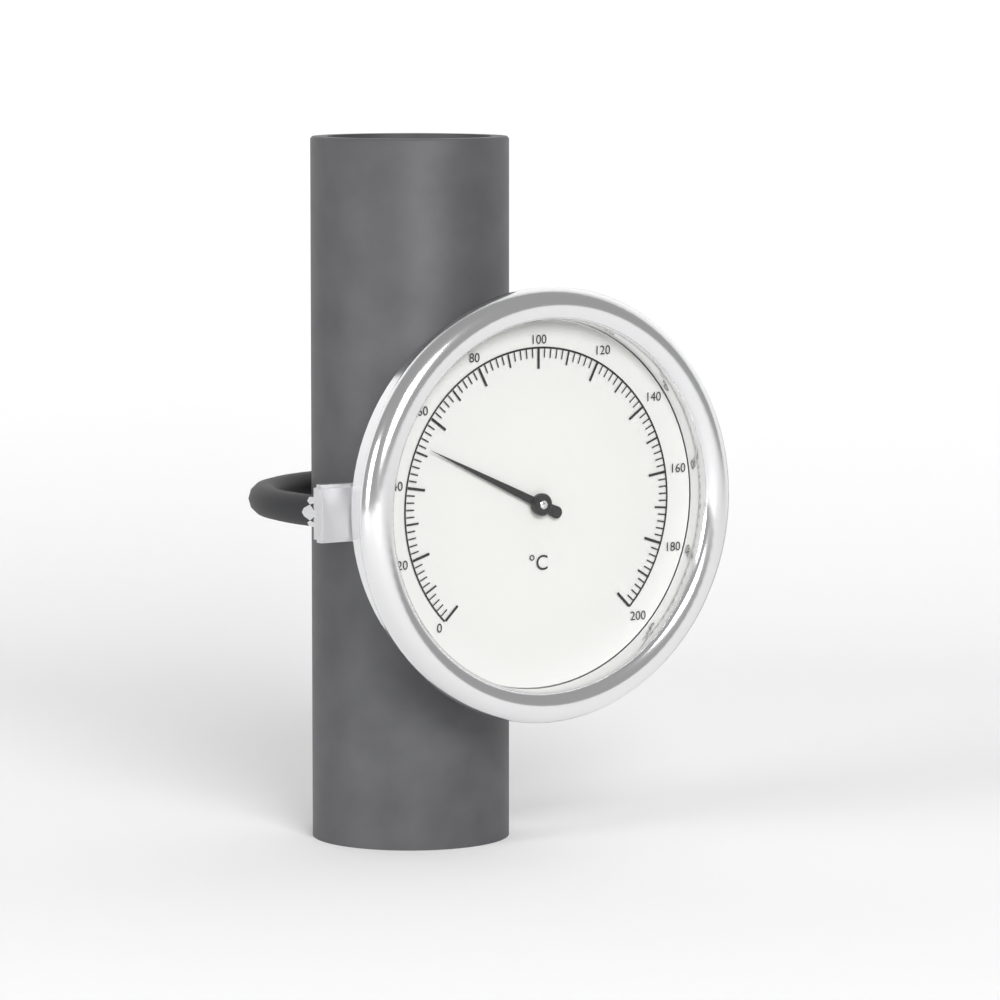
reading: 52 °C
